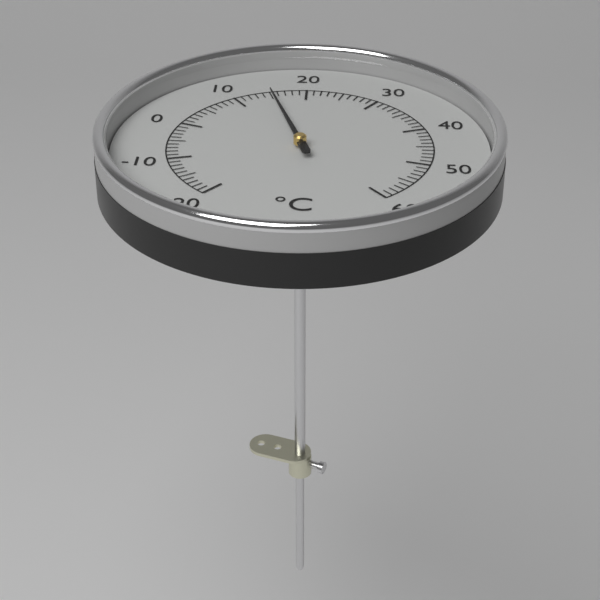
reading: 15 °C
